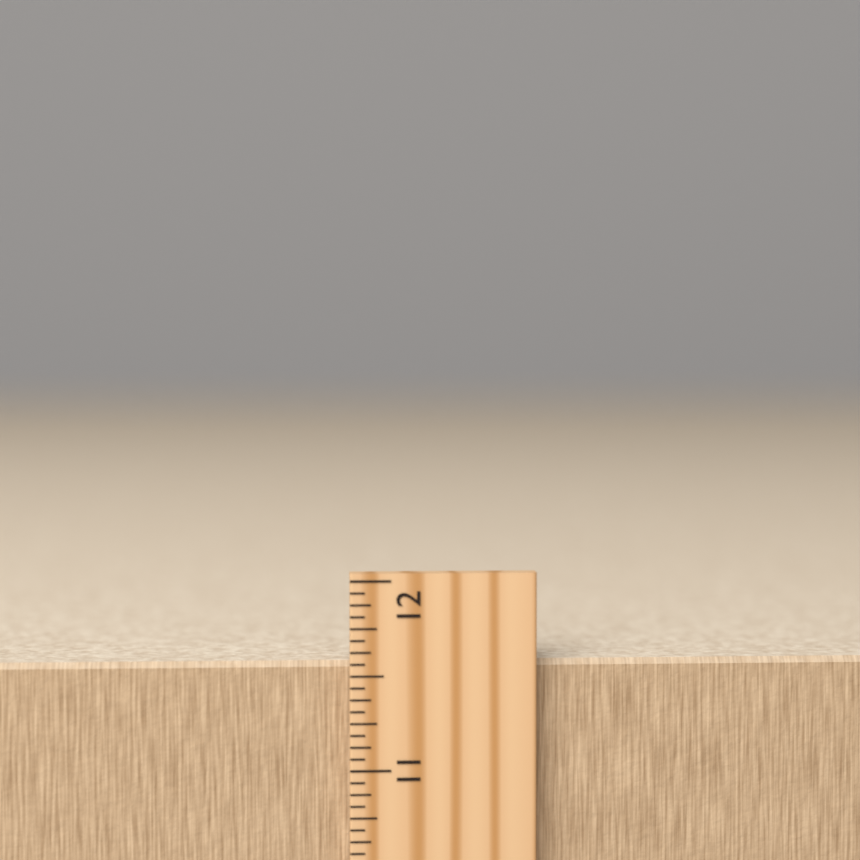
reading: 11.5625 inch
